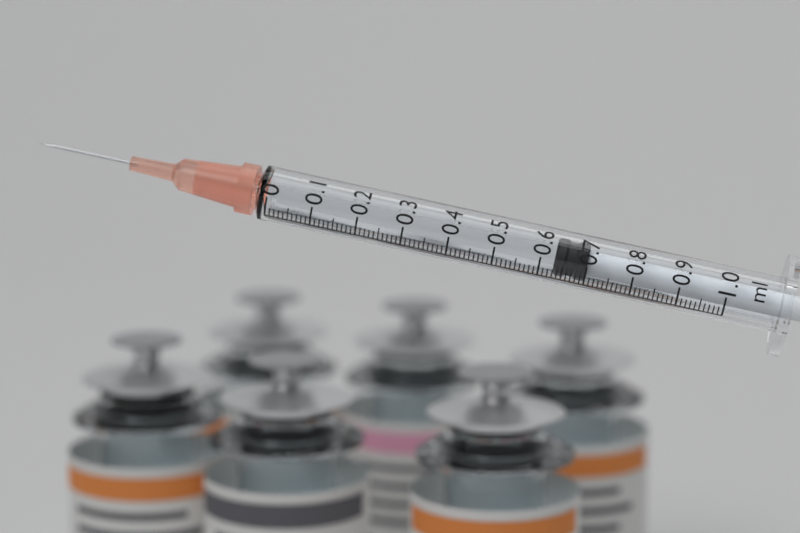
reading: 0.63 ml
